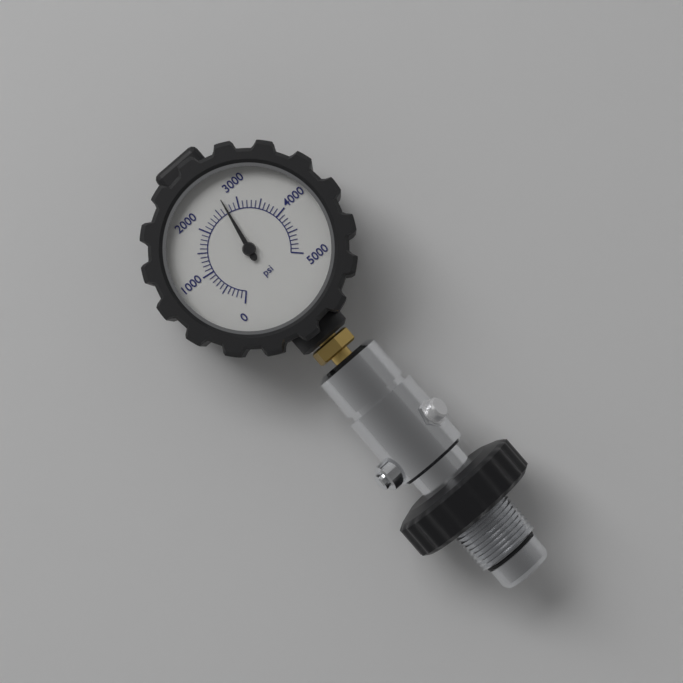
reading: 2700 psi
